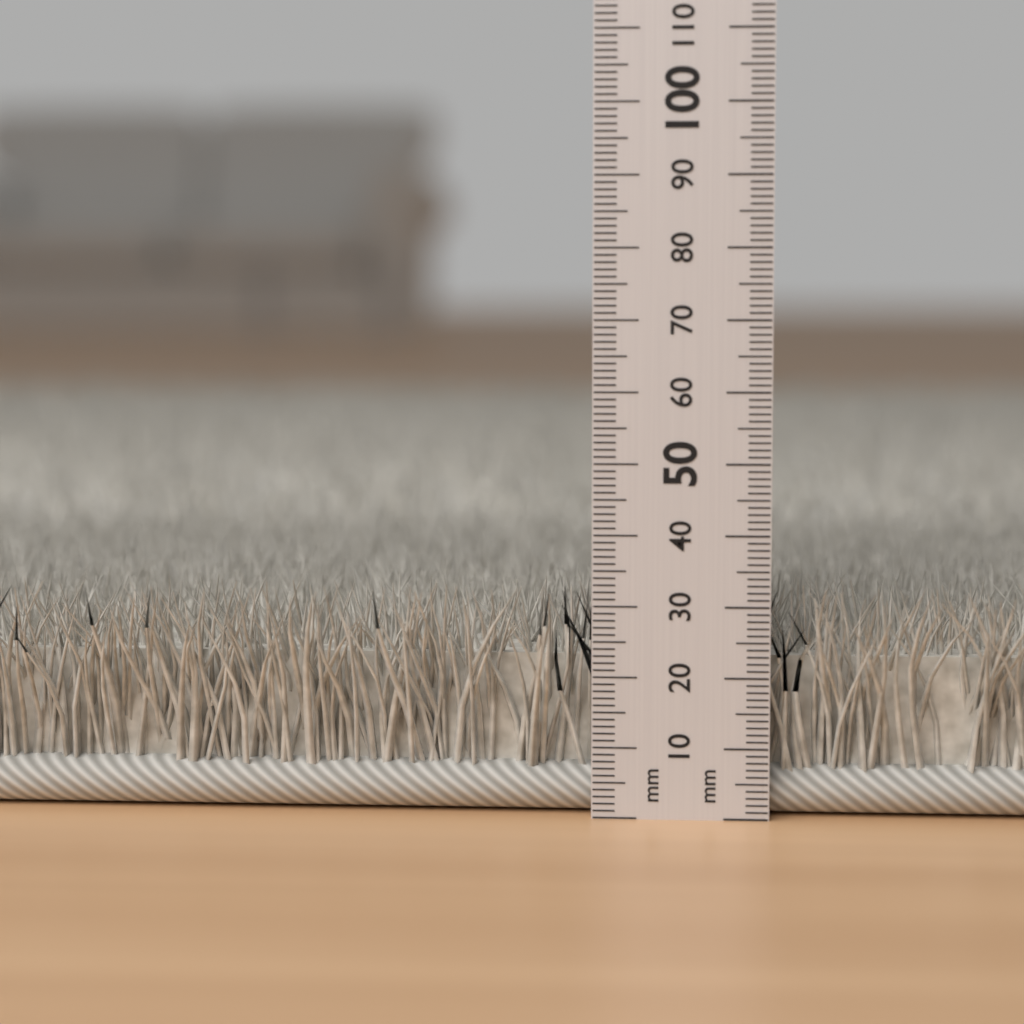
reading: 33 mm
